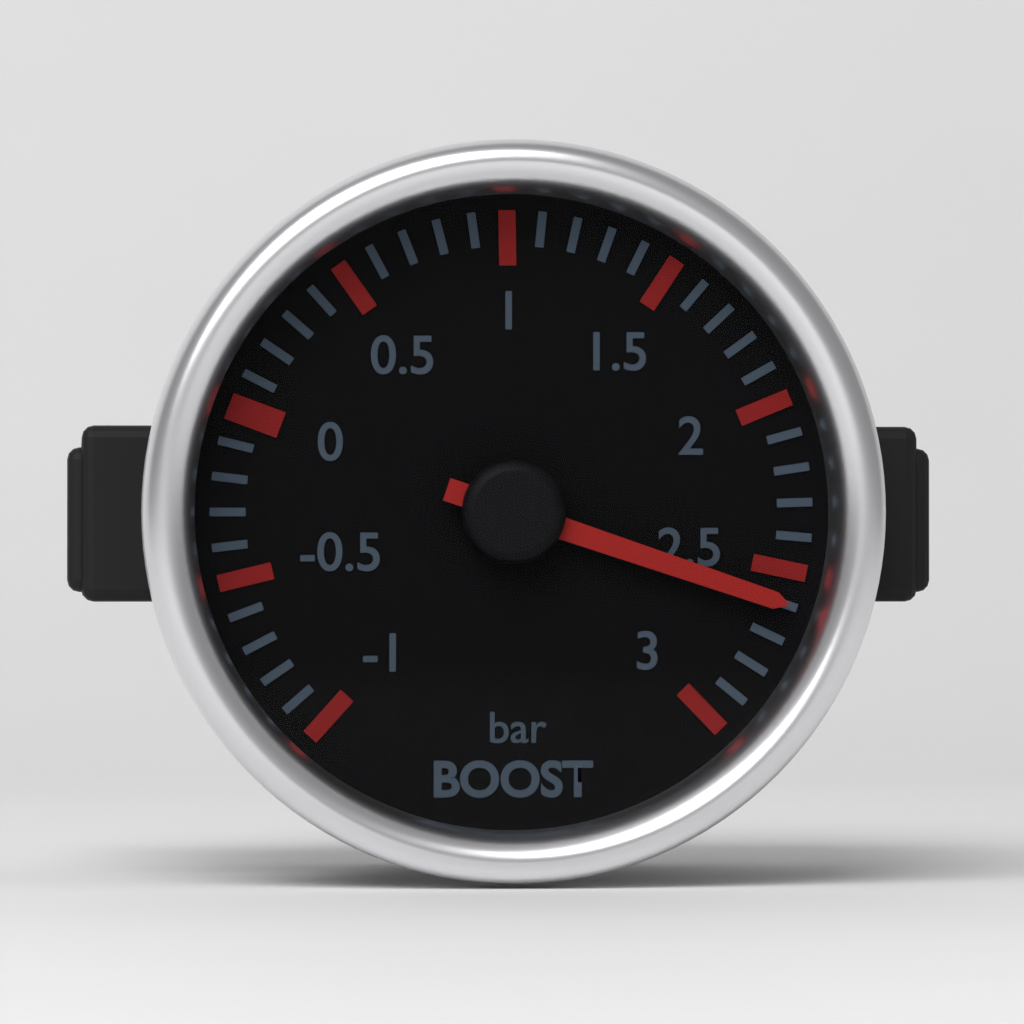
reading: 2.6 bar
